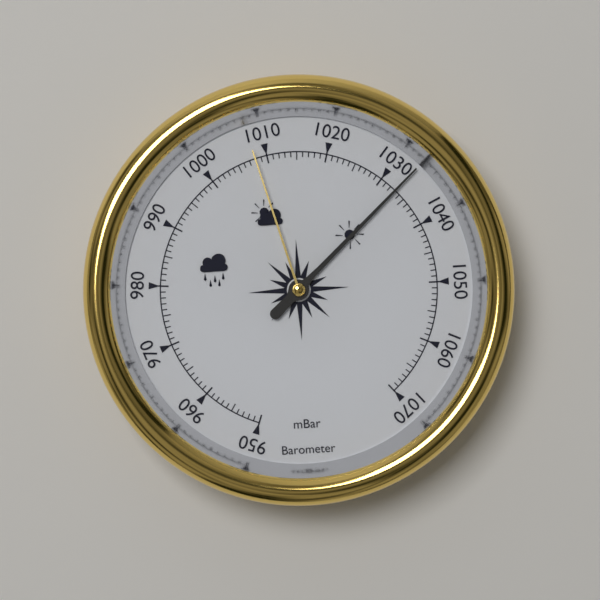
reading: 1033 mbar
